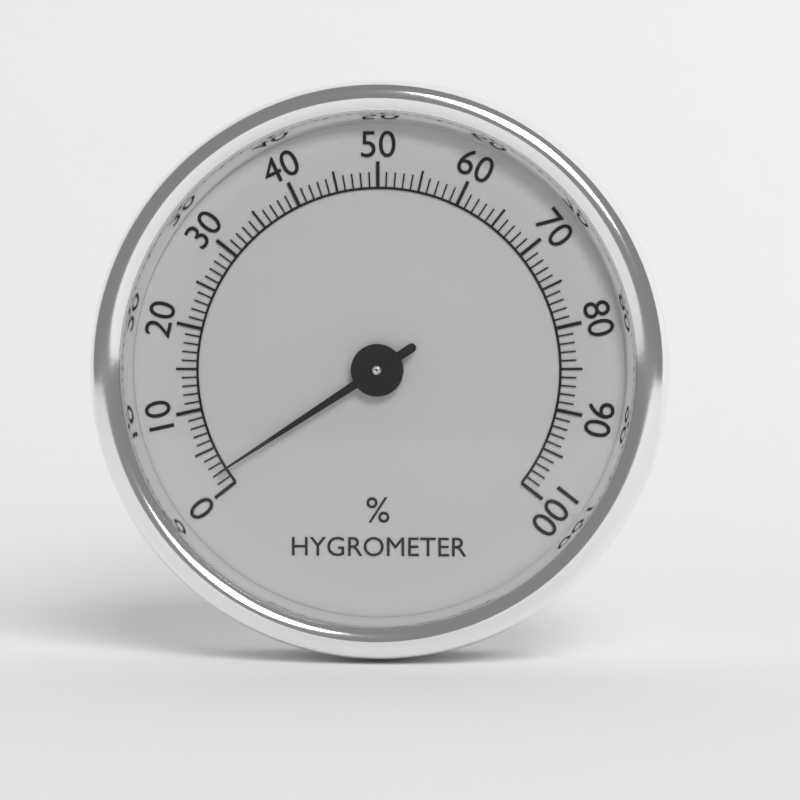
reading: 2 %
